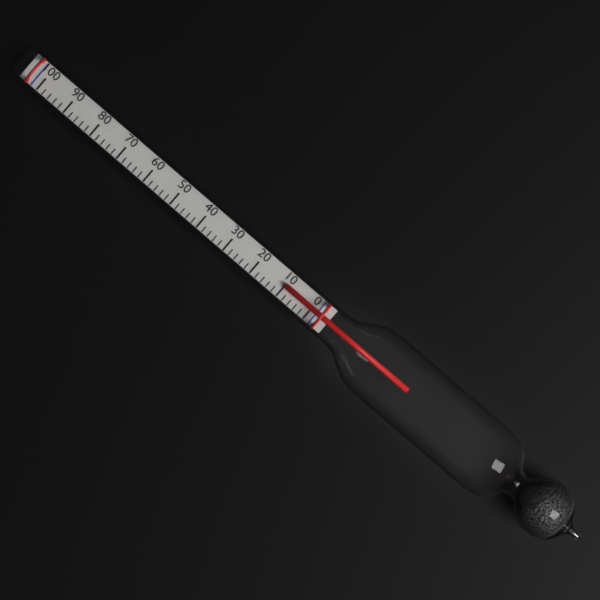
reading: 10 (no unit)
